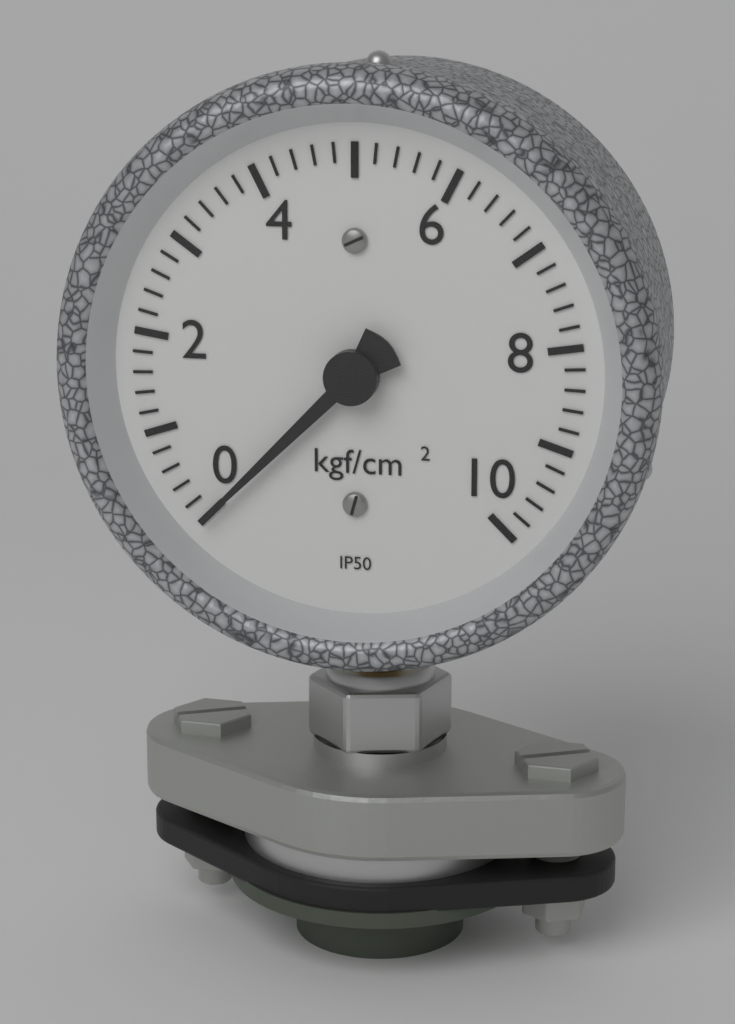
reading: 0.0 kgf/cm²
